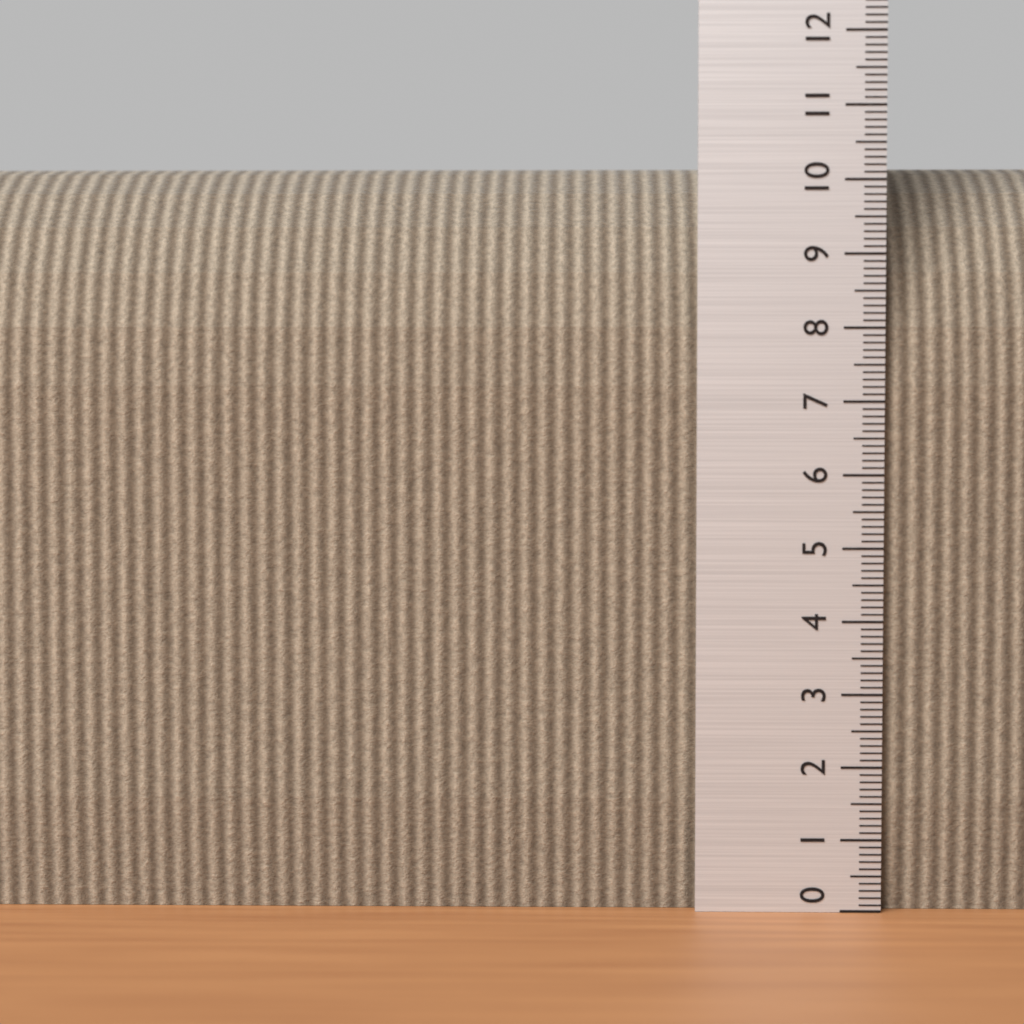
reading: 10.3 (no unit)
